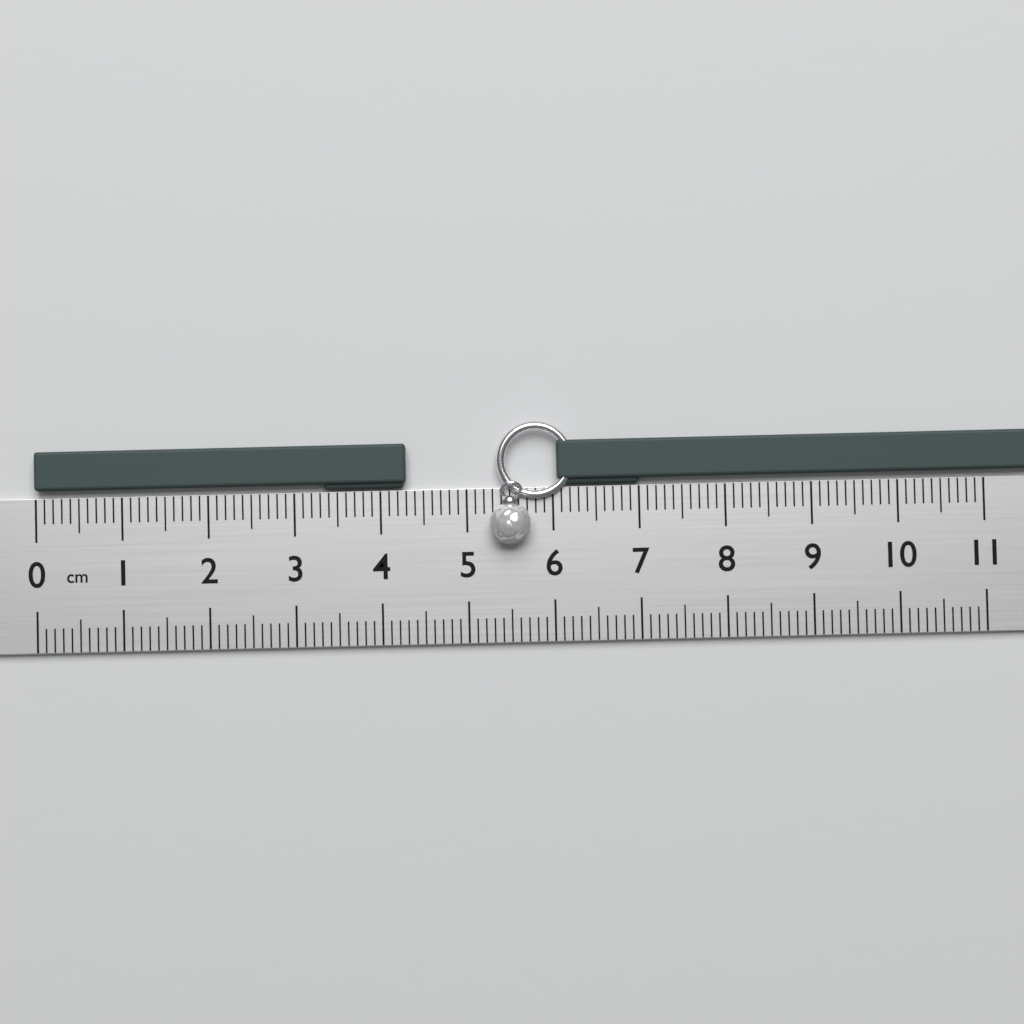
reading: 4.3 cm
